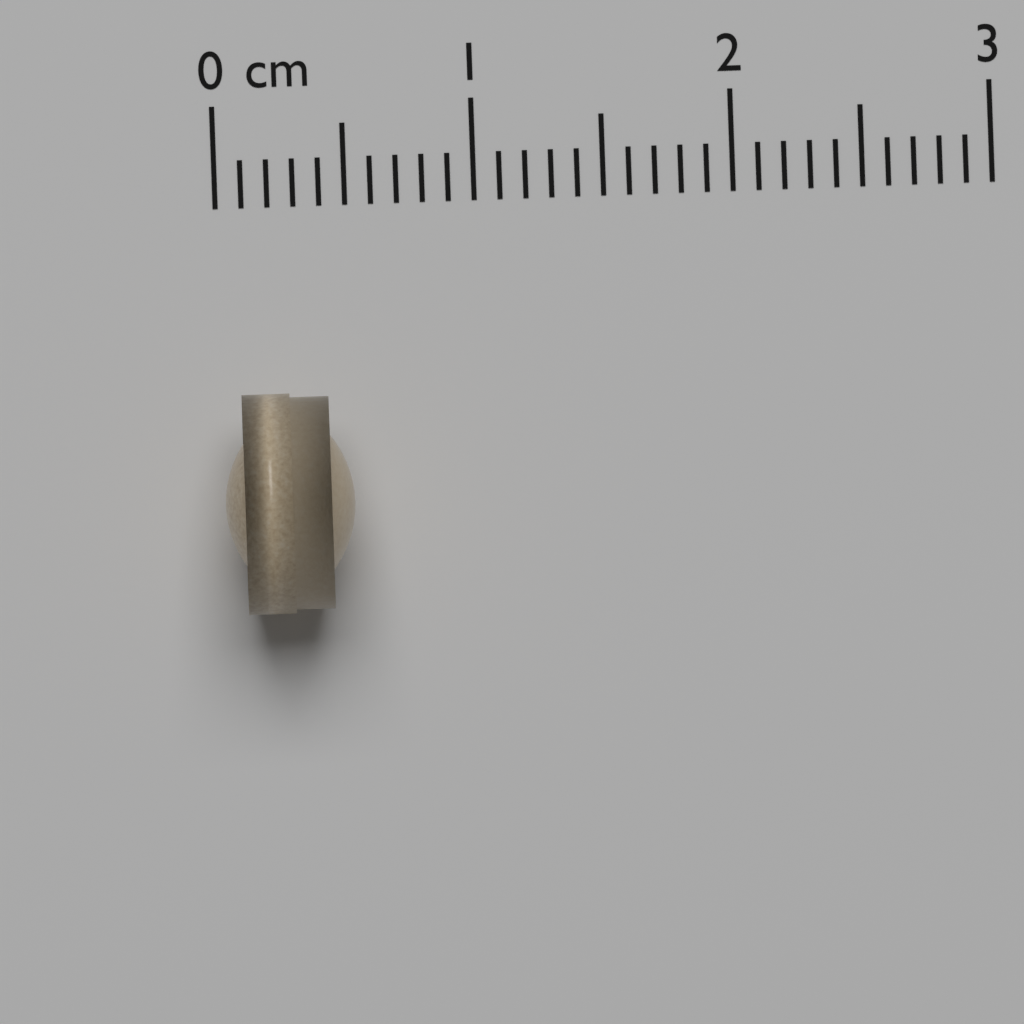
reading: 0.5 cm
